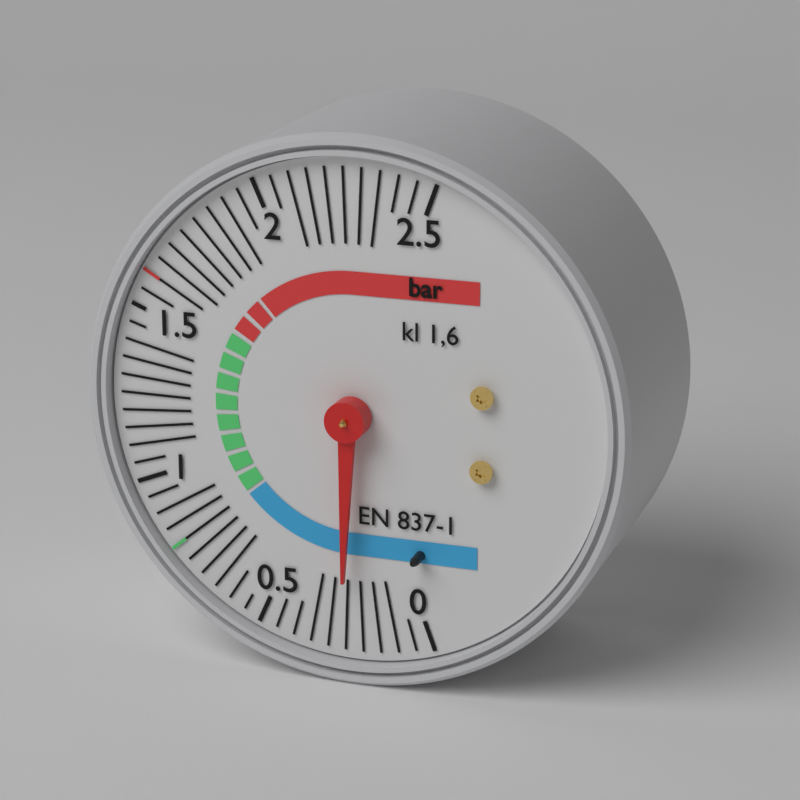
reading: 0.25 bar
